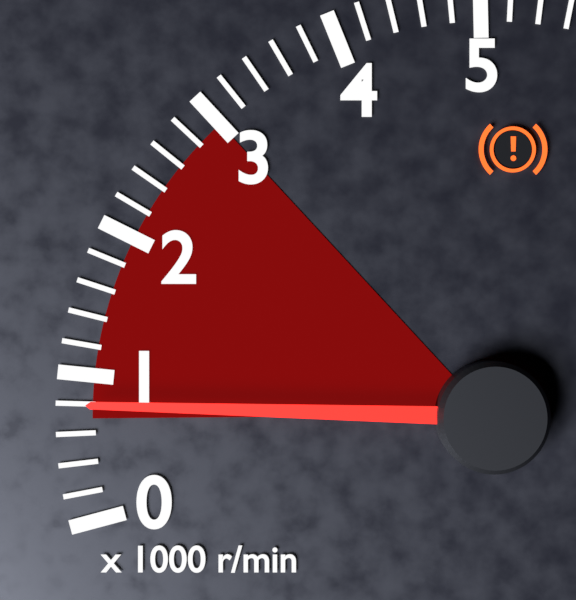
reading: 800 r/min
